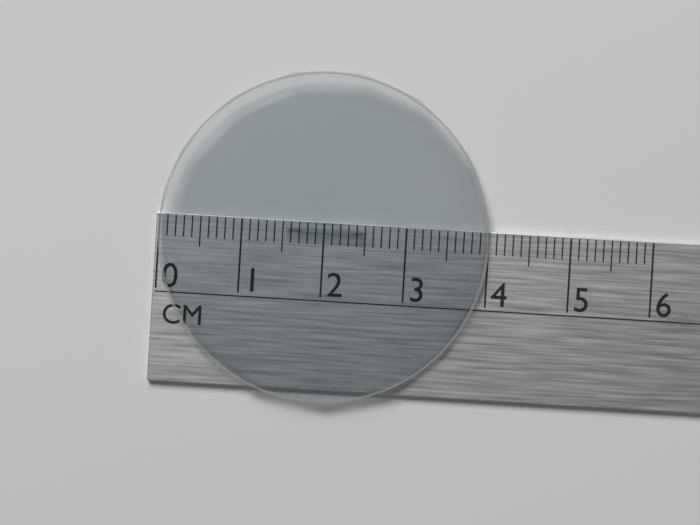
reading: 4.0 cm
